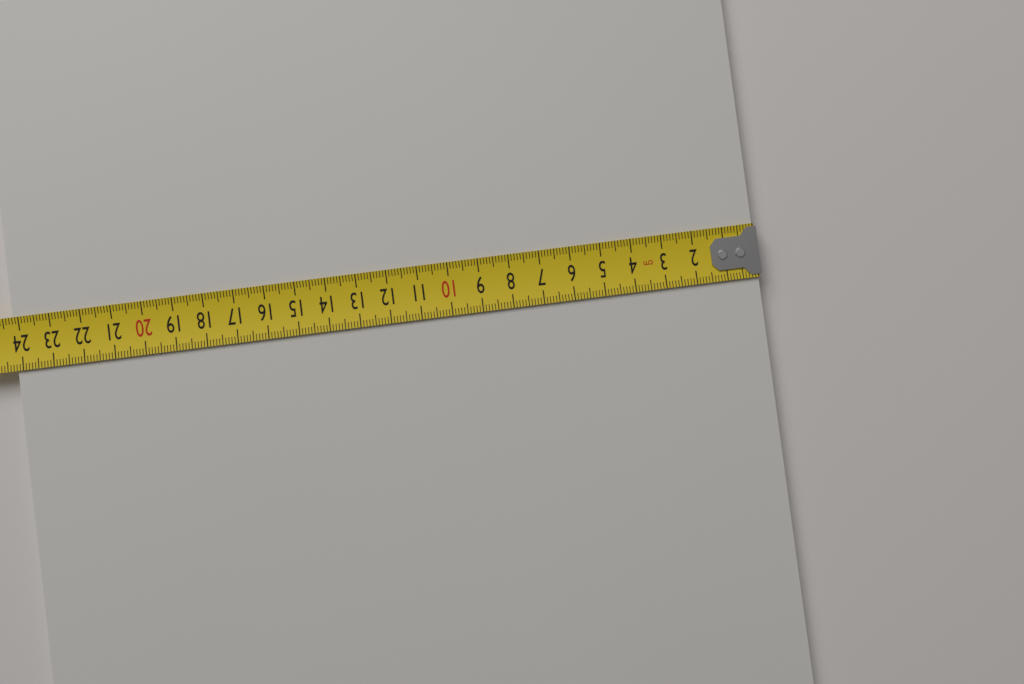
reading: 24.2 cm
